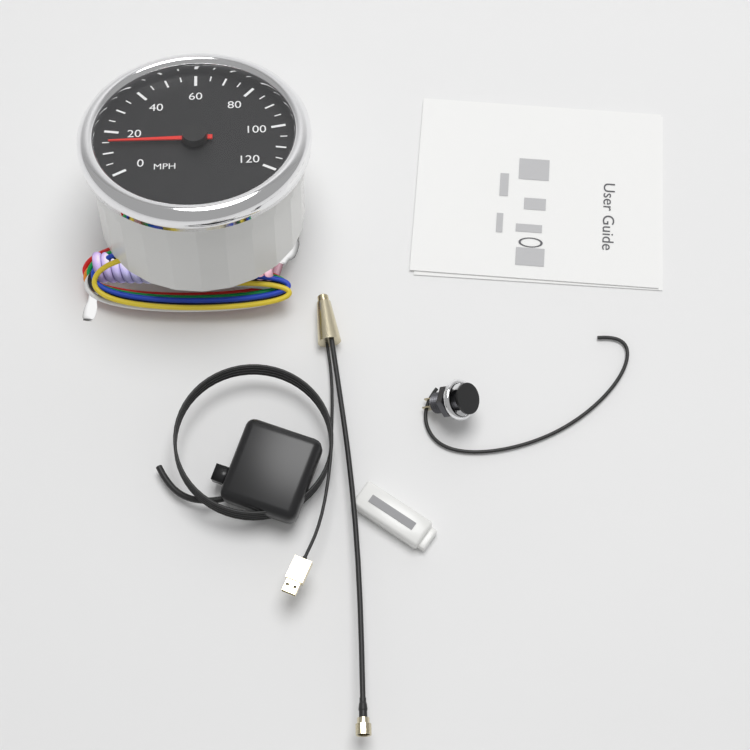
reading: 15 MPH
